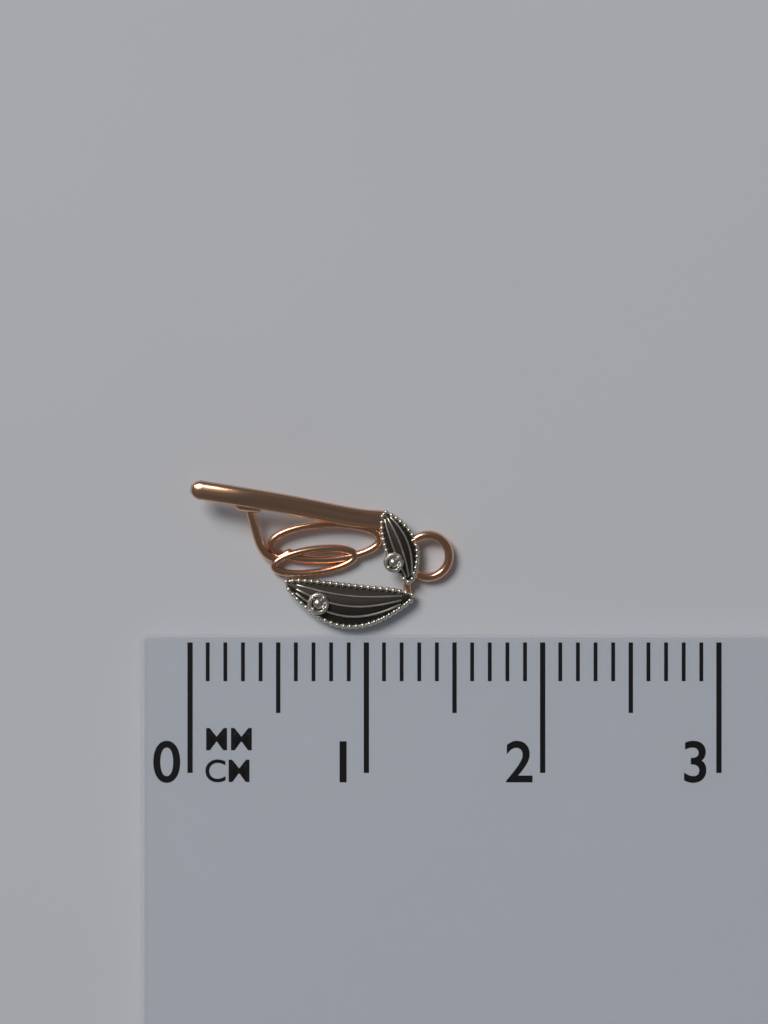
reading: 1.5 cm
